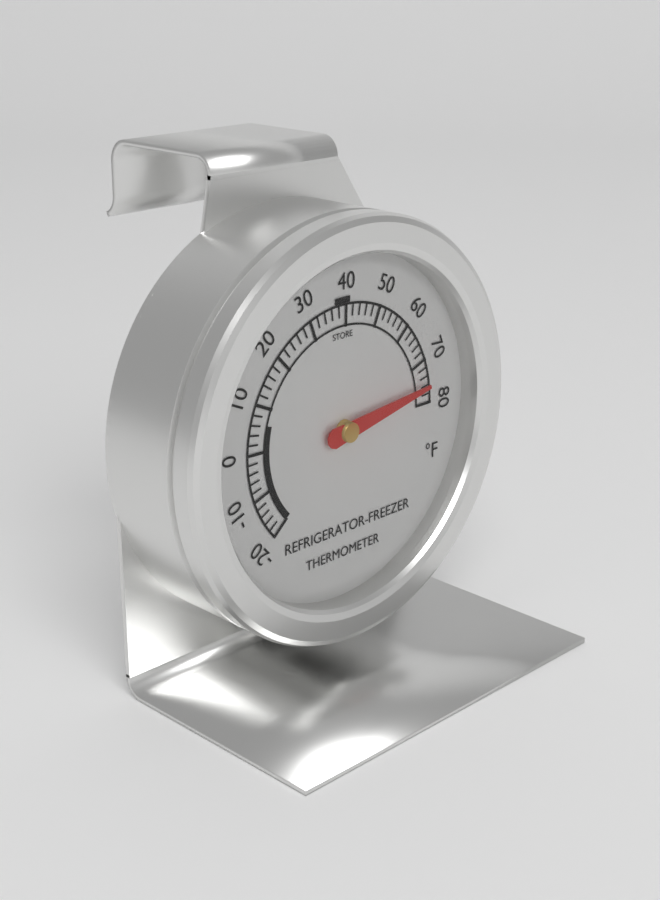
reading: 76 °F
